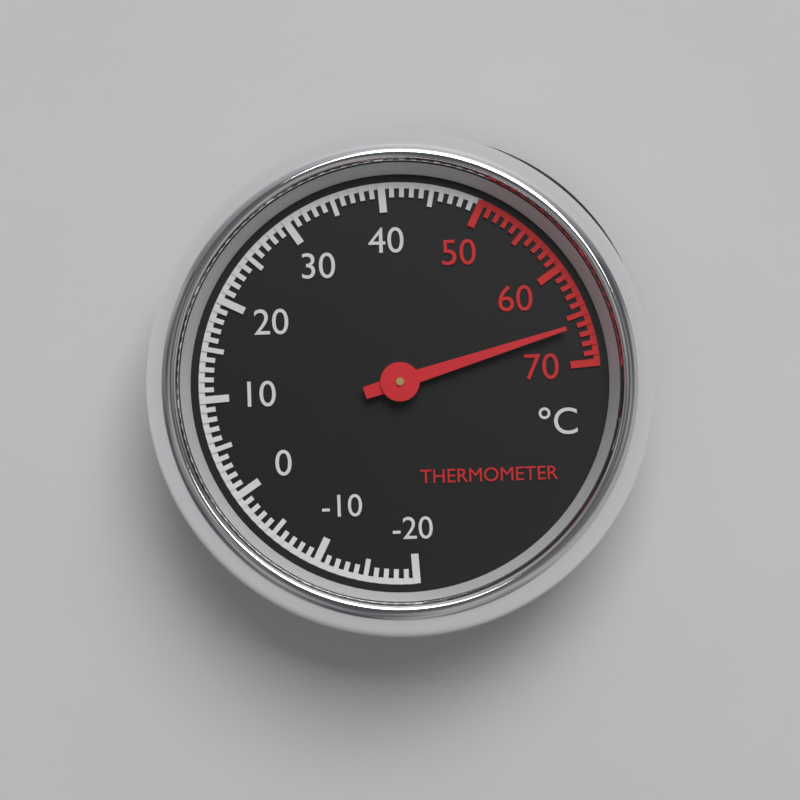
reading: 66 °C
